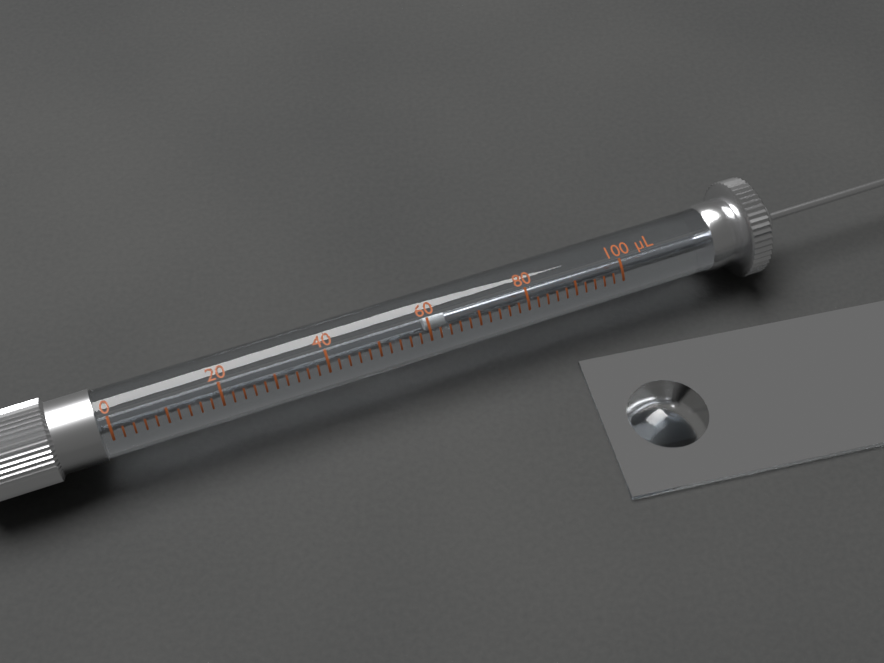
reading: 60 µL
